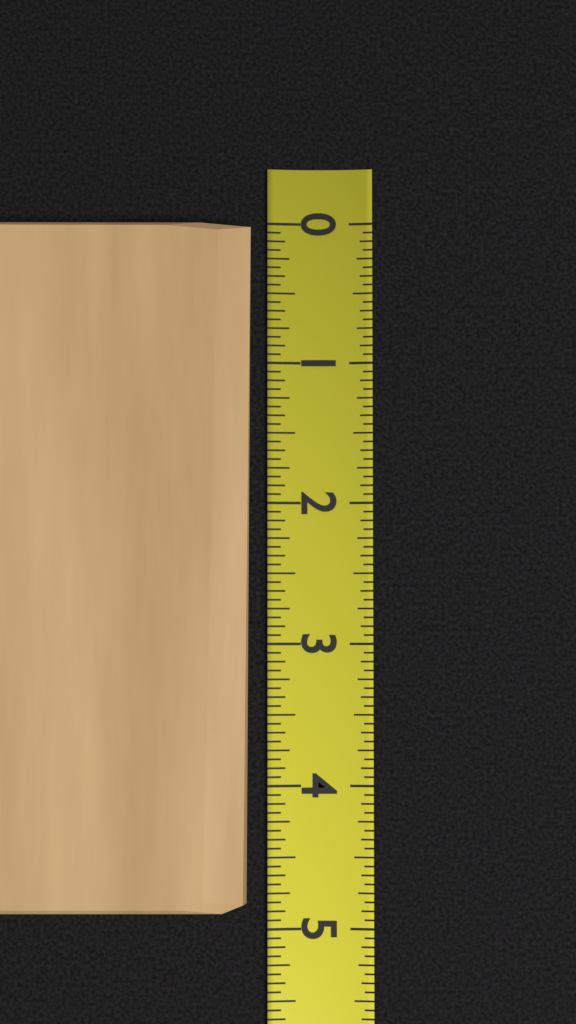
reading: 4.8750 (no unit)
